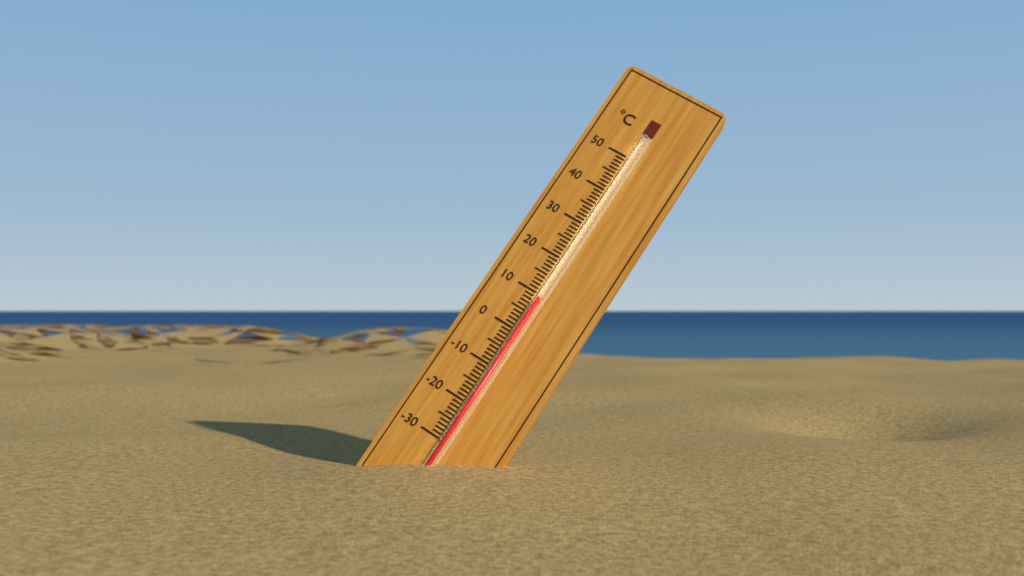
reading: 9 °C
